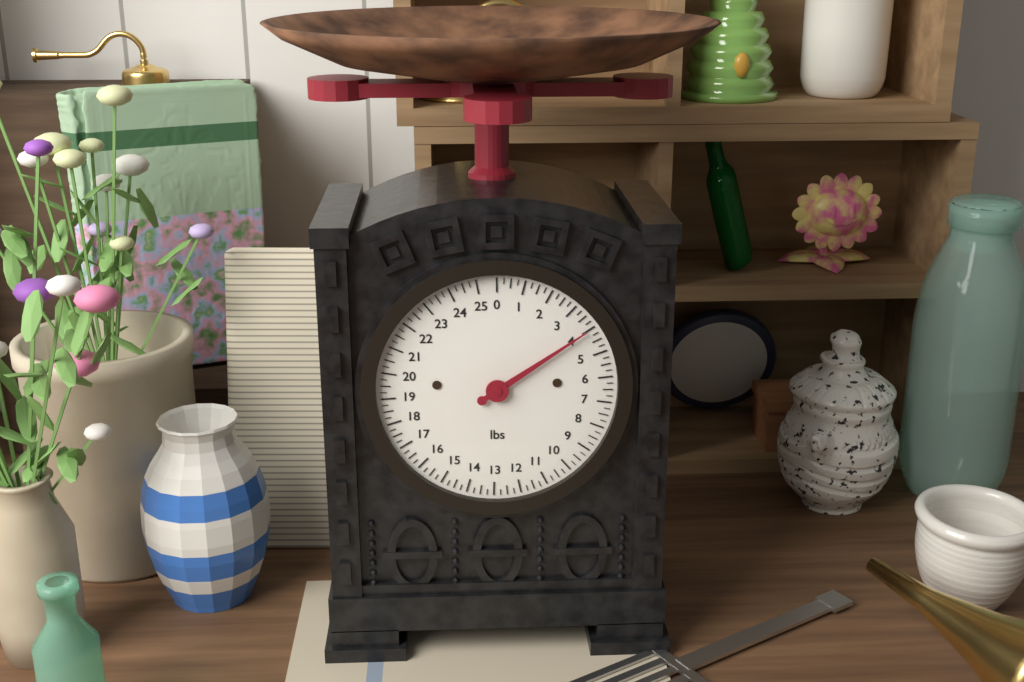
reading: 4.00 lbs
